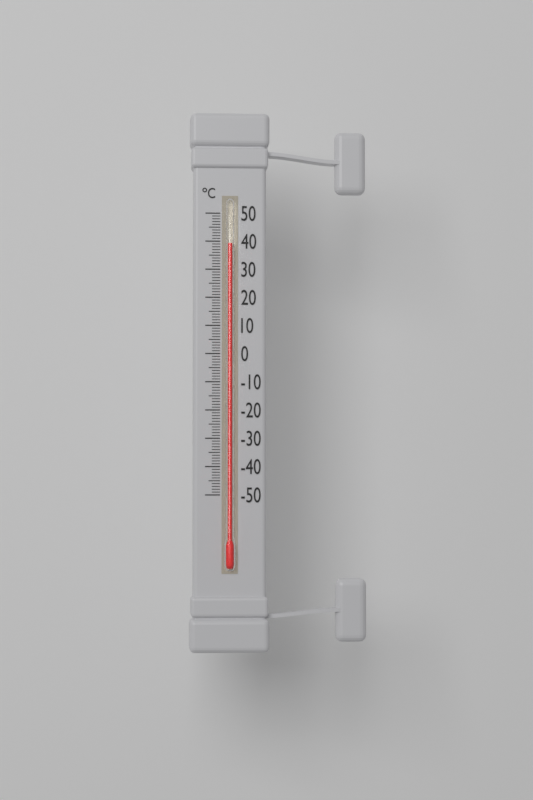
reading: 39 °C
